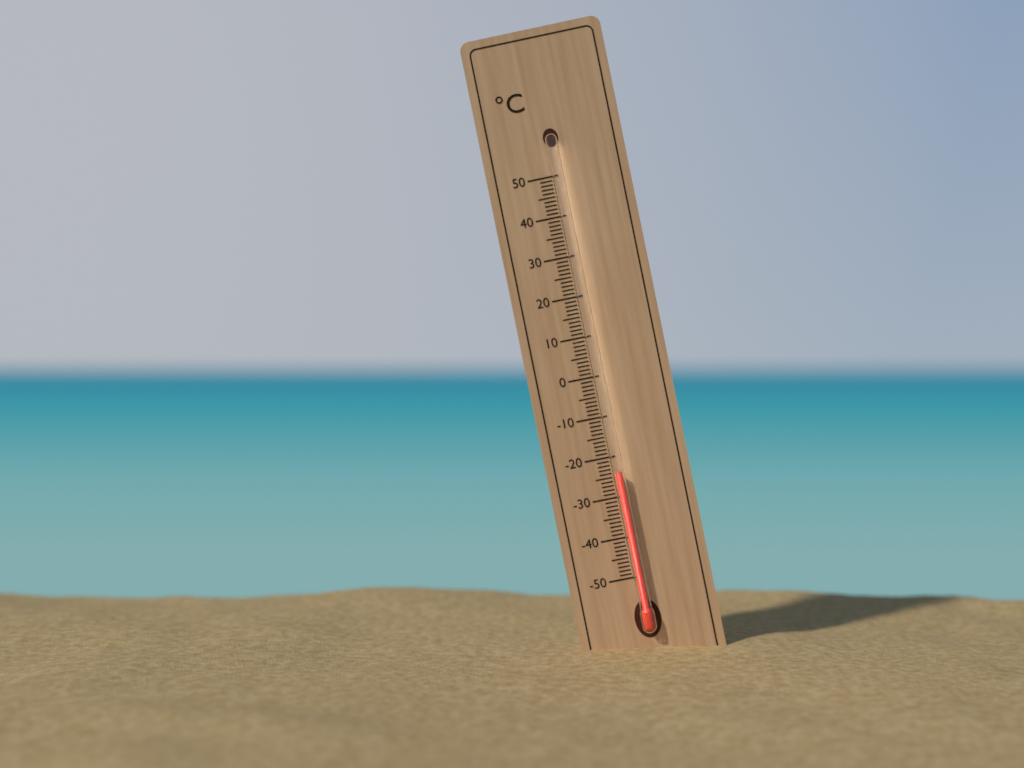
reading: -24 °C
